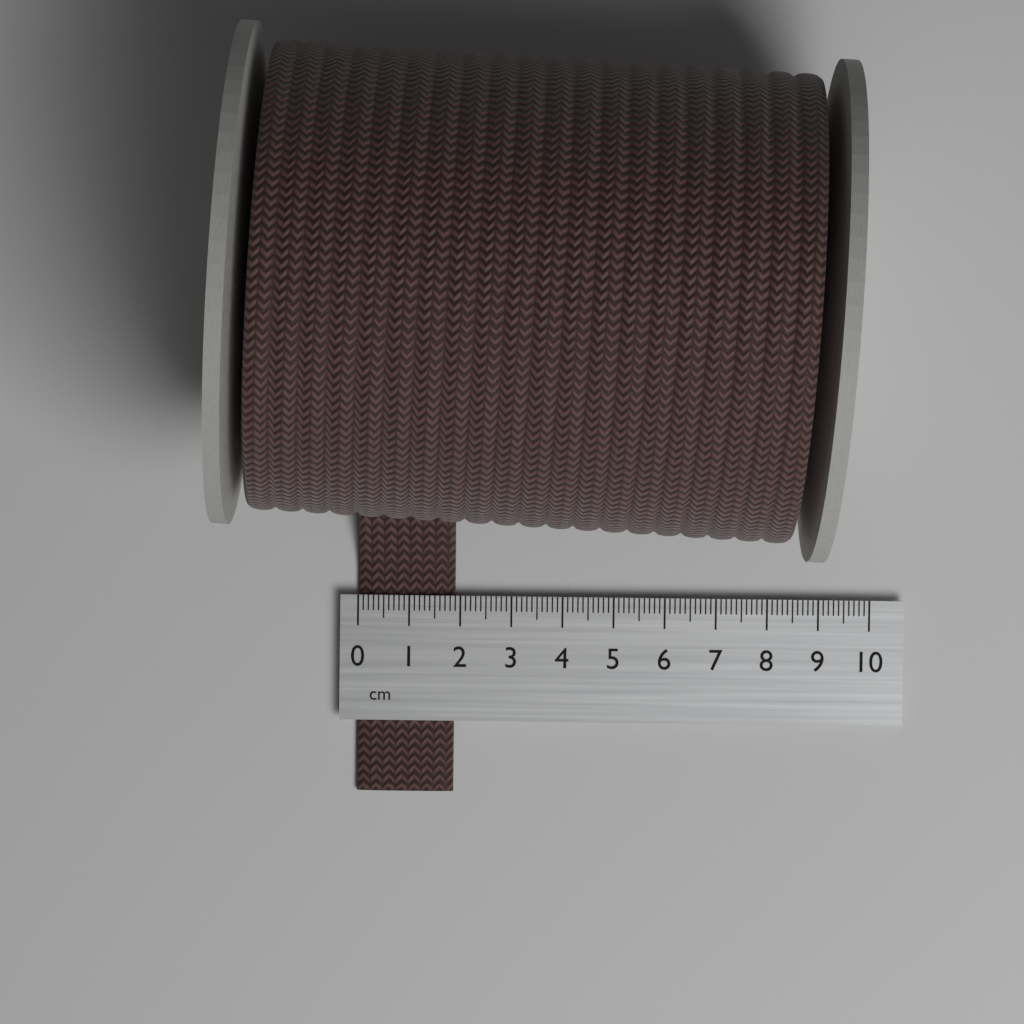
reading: 1.9 cm
